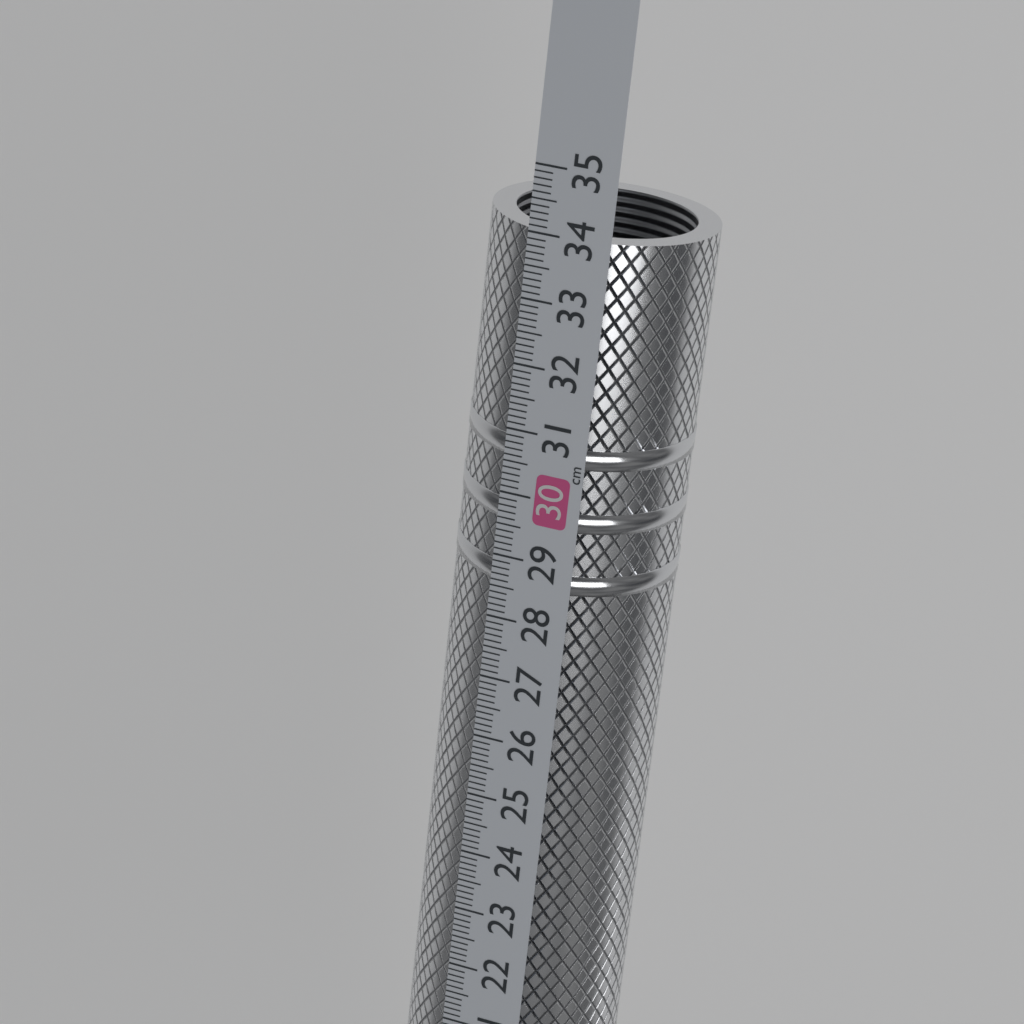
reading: 34.0 cm
